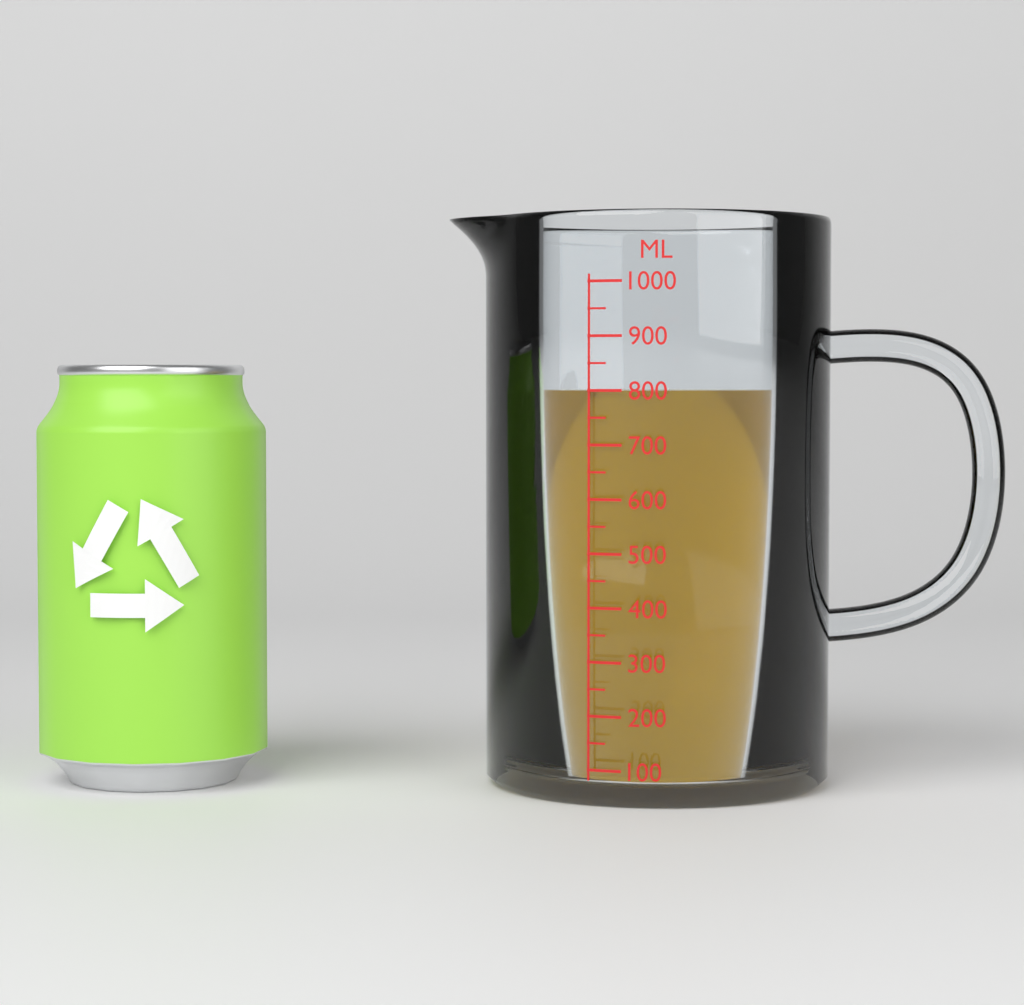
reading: 800 ml
